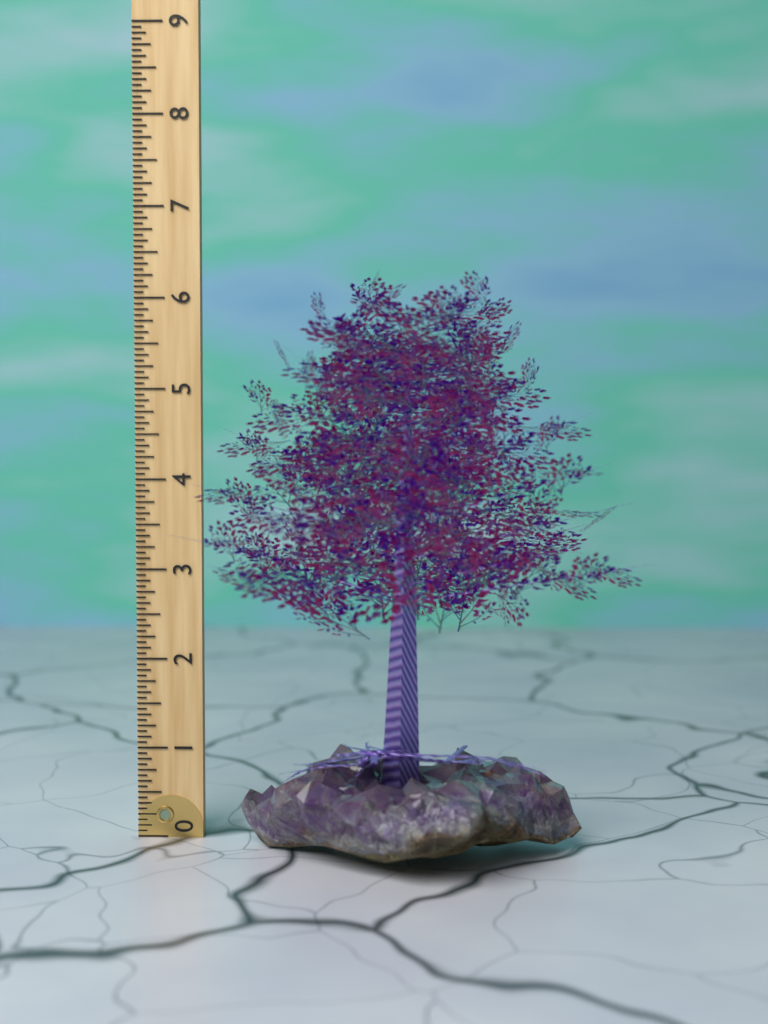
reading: 6.1875 (no unit)
